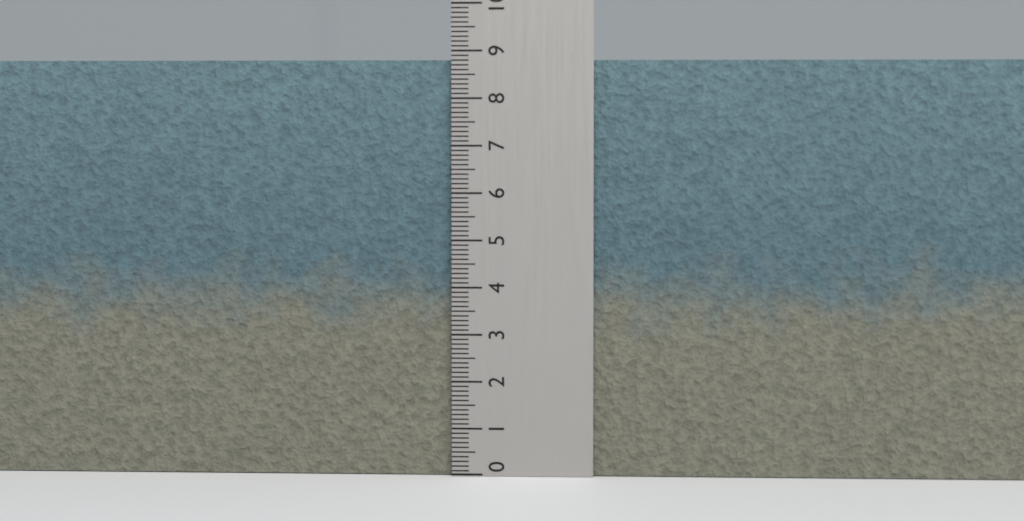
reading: 8.8 (no unit)
